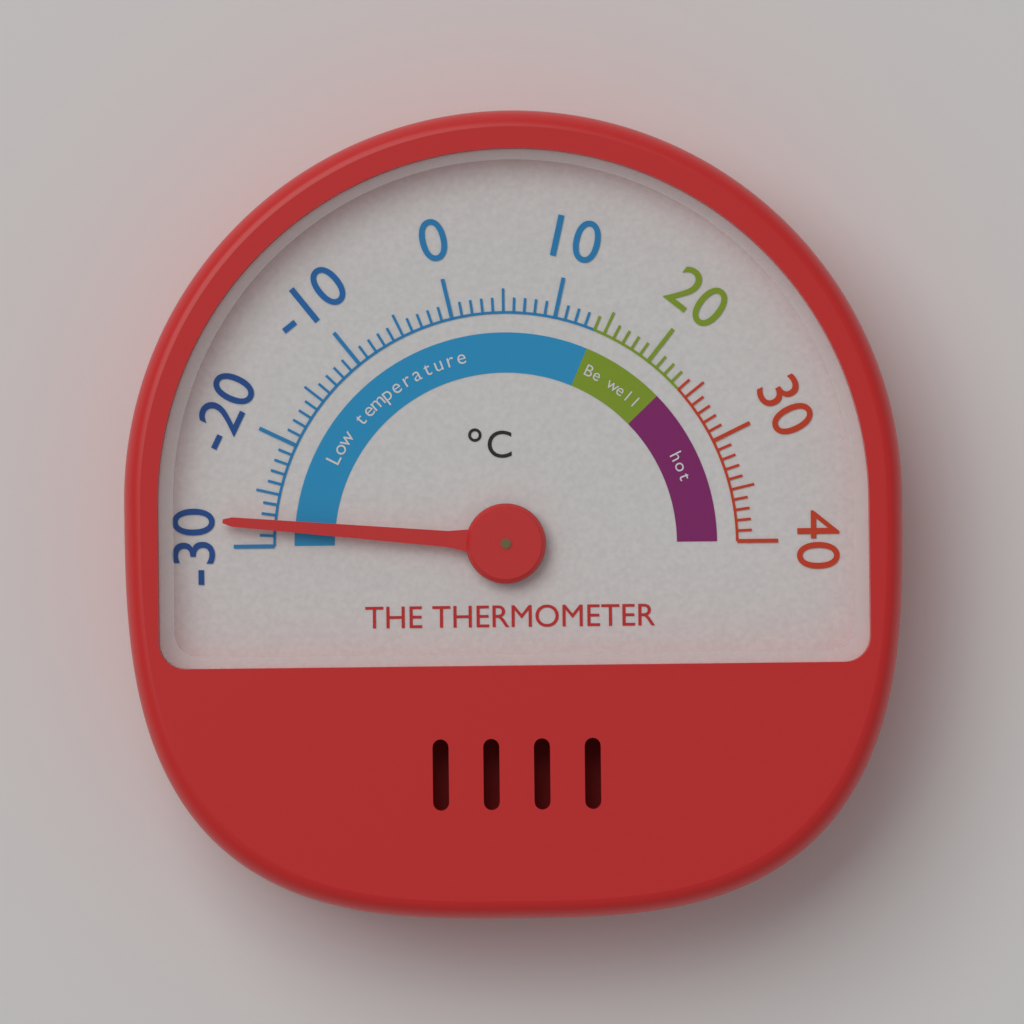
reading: -28 °C
